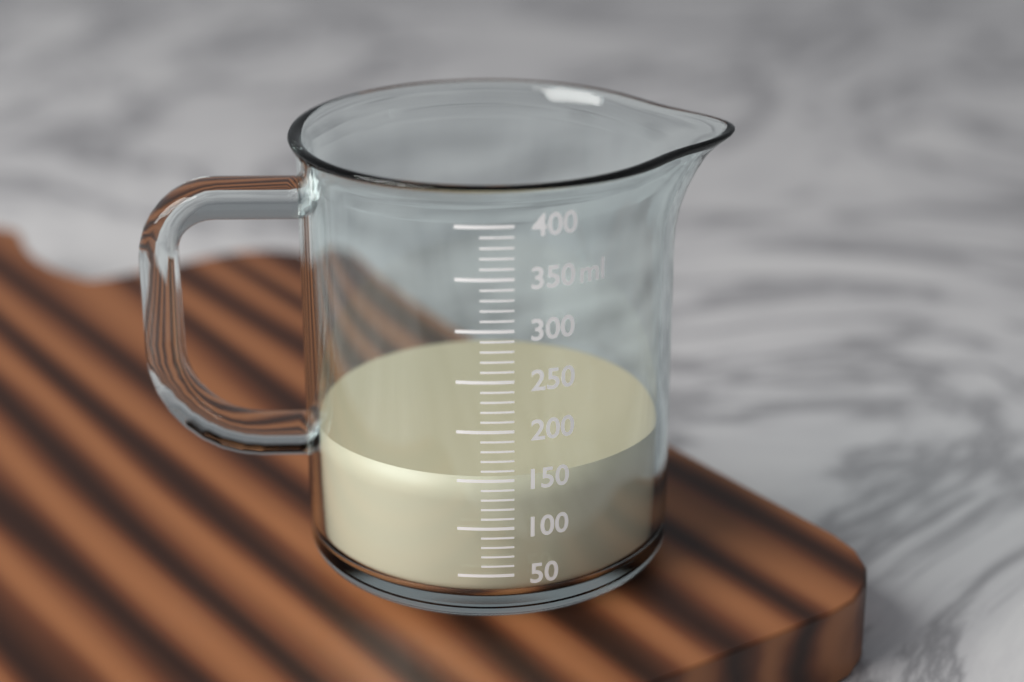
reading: 150 ml
